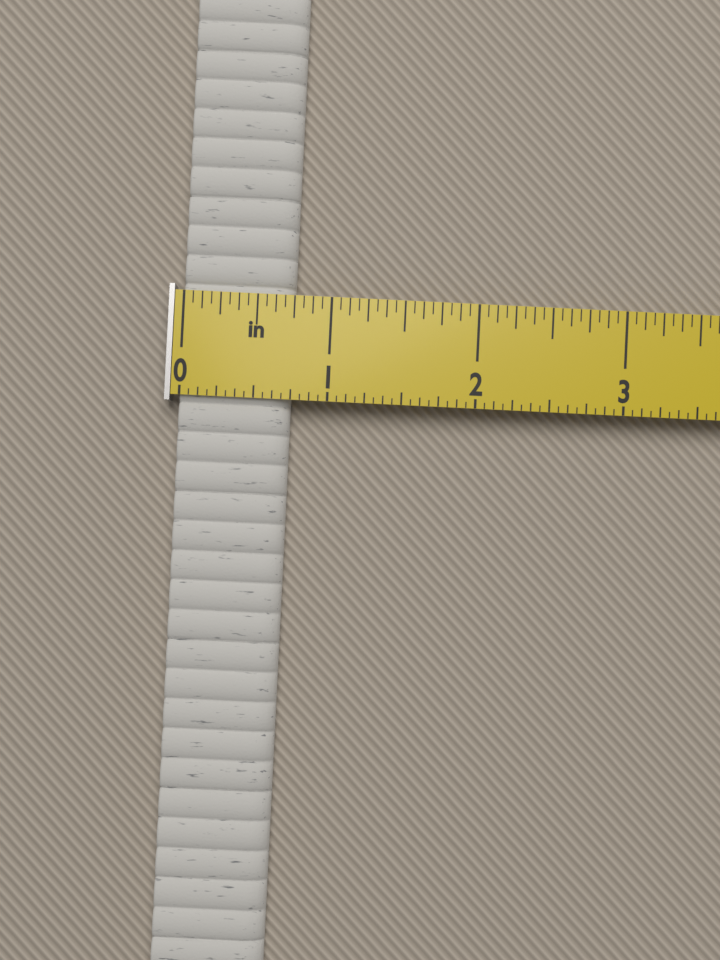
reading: 0.7500 in
